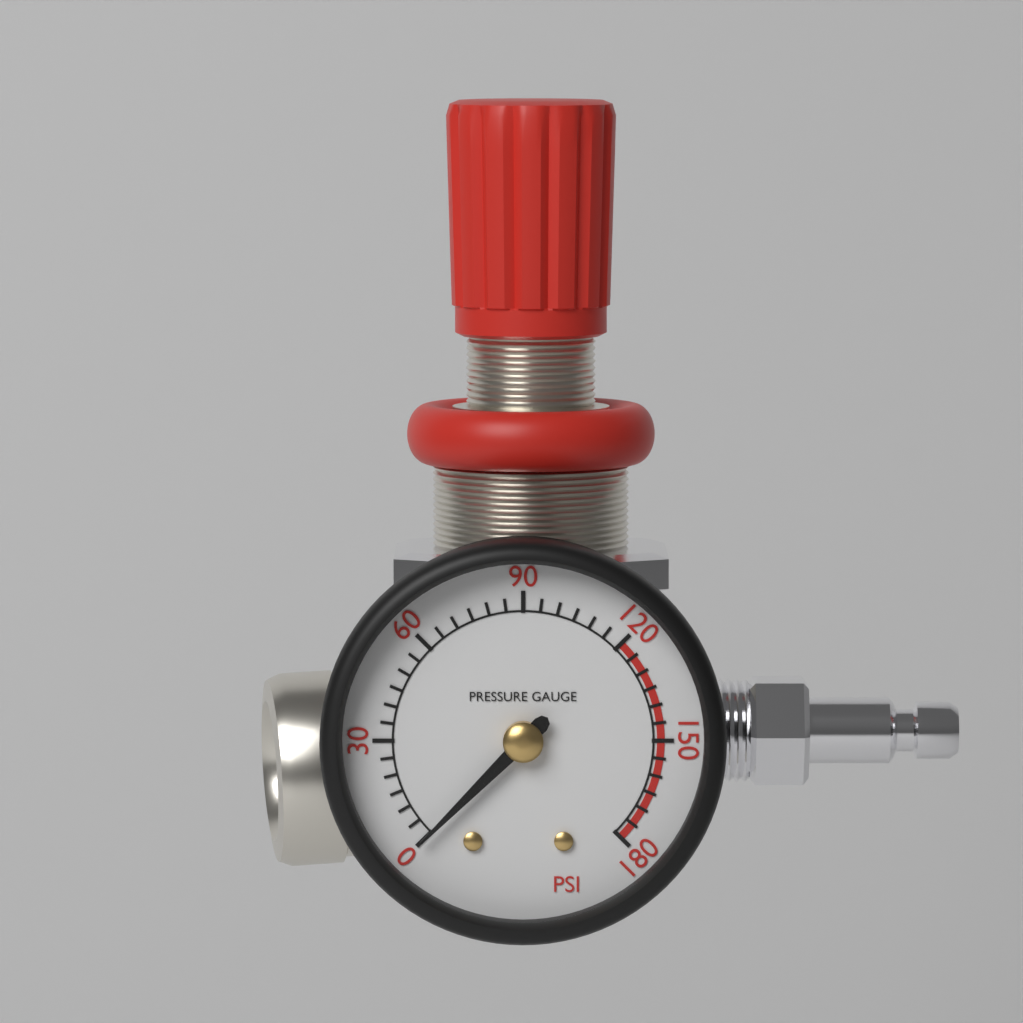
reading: 0 psi
